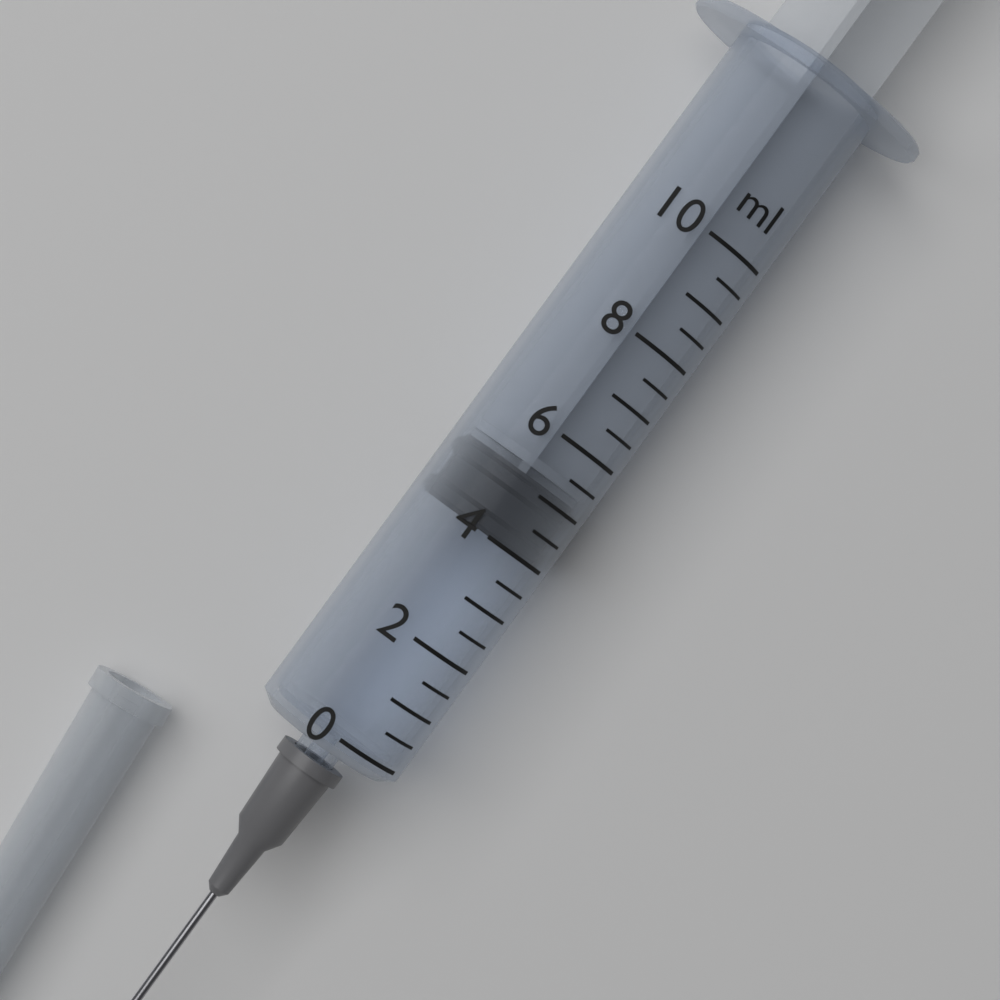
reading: 4.0 ml
